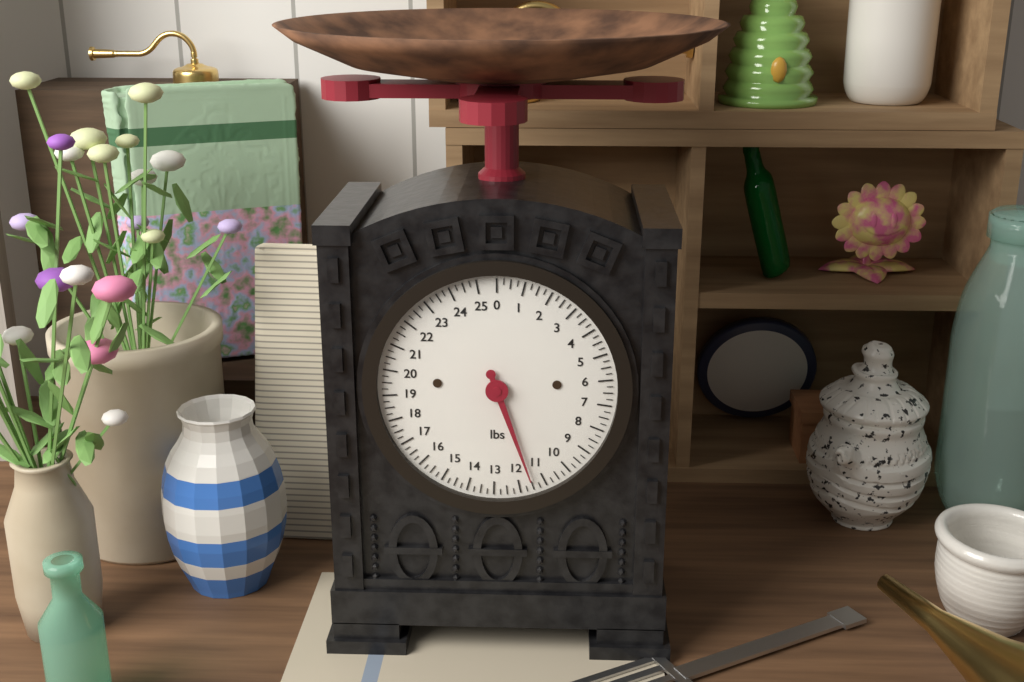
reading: 11.50 lbs
